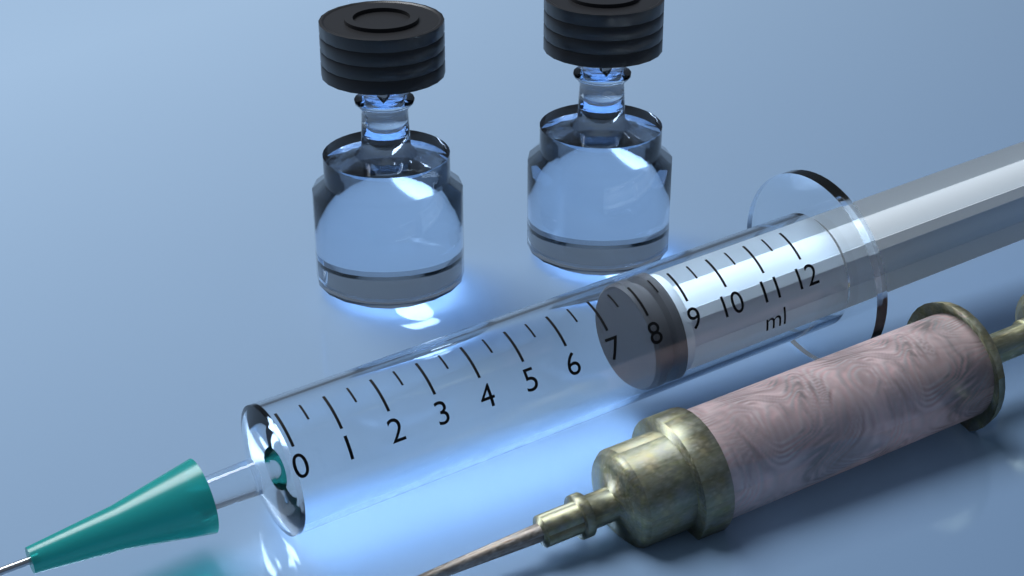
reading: 8.0 ml
